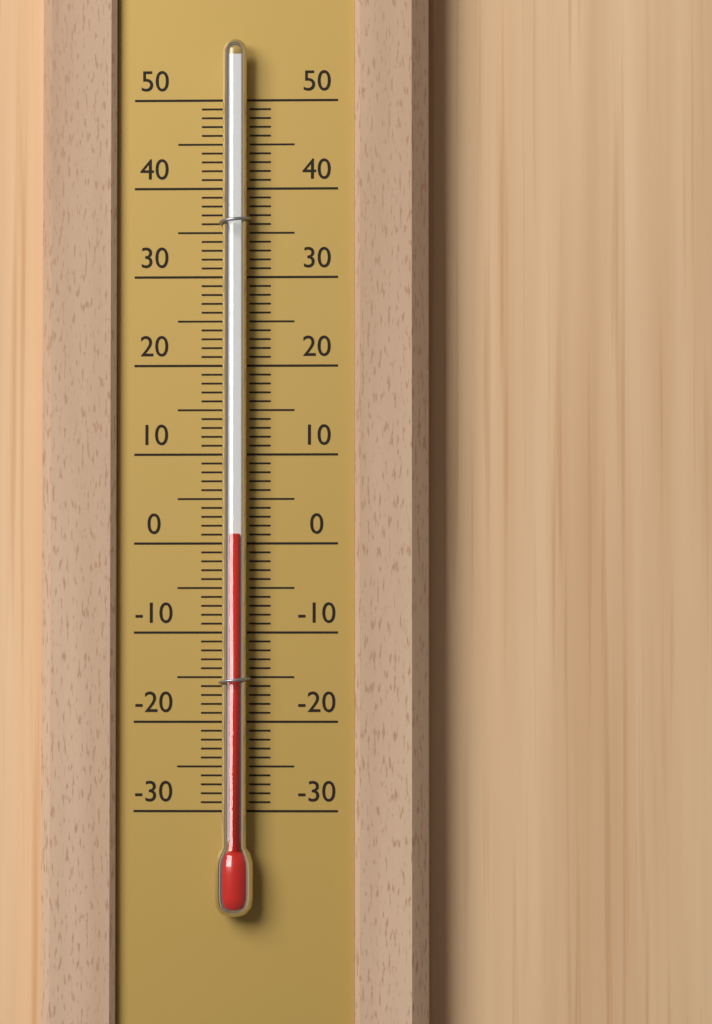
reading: 1 (no unit)
